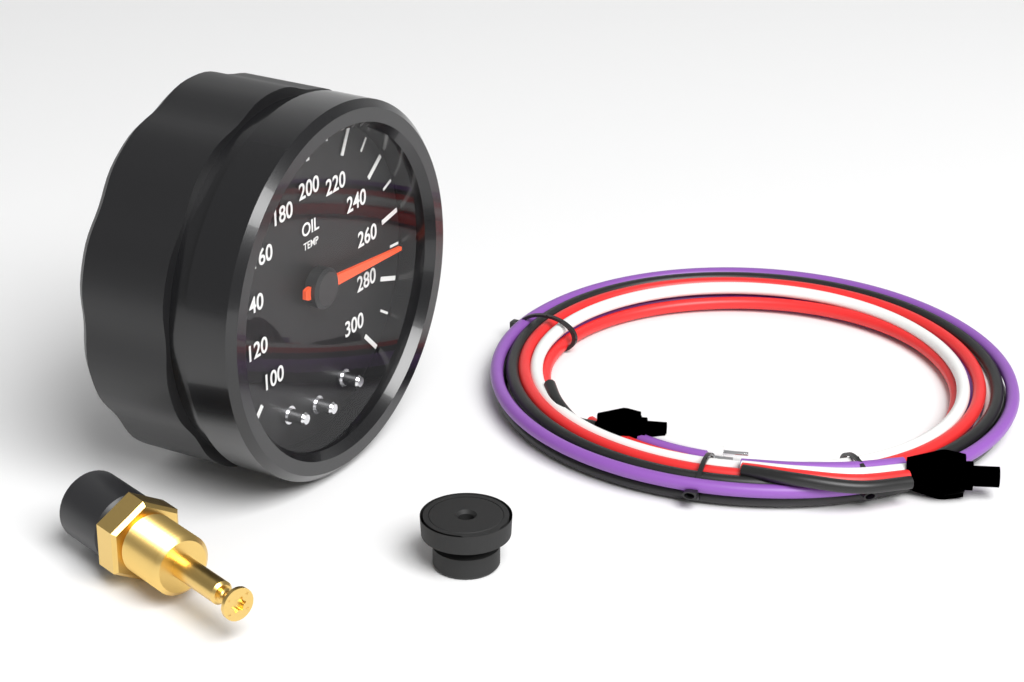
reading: 270 (no unit)
